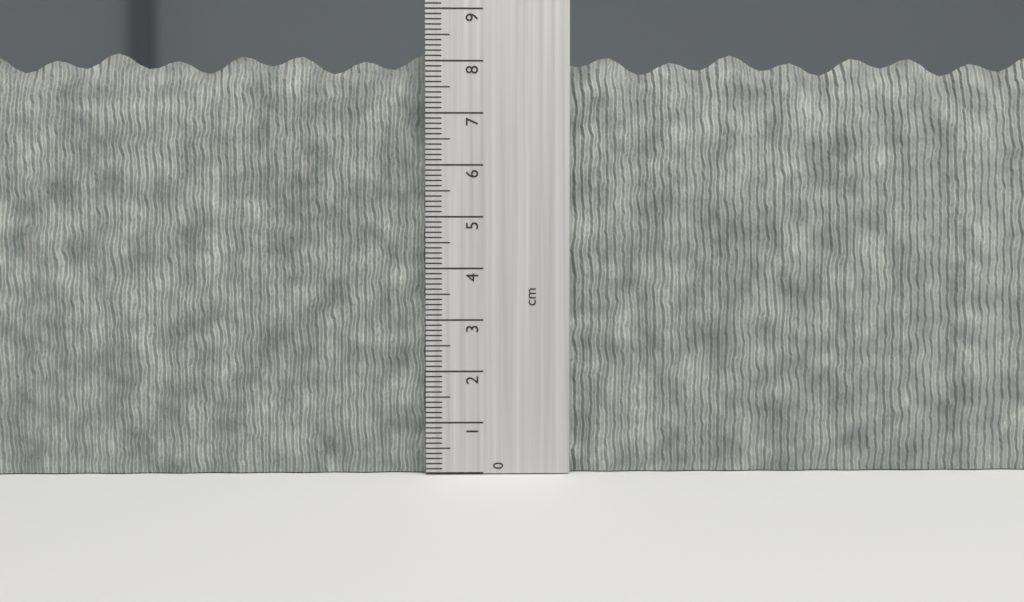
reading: 8.2 cm
